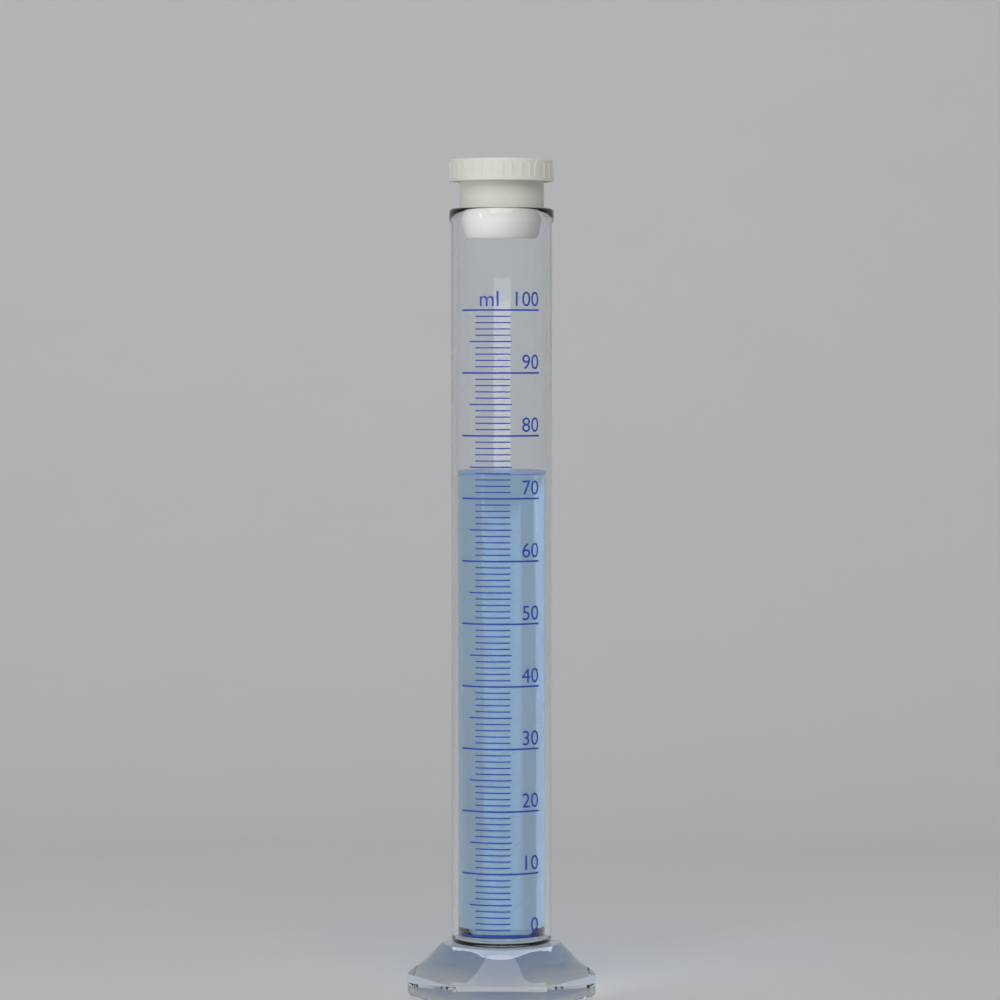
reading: 74 ml
